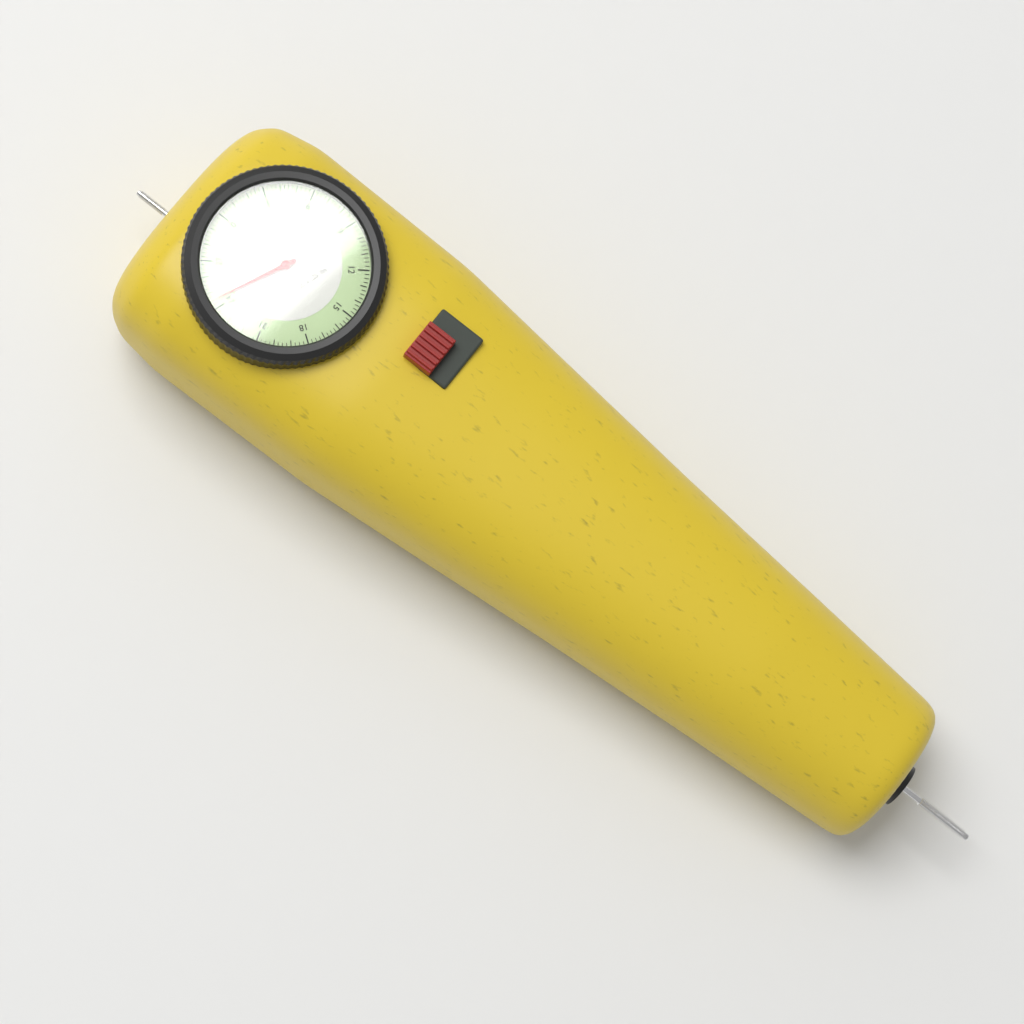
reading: 24.50 lbs
